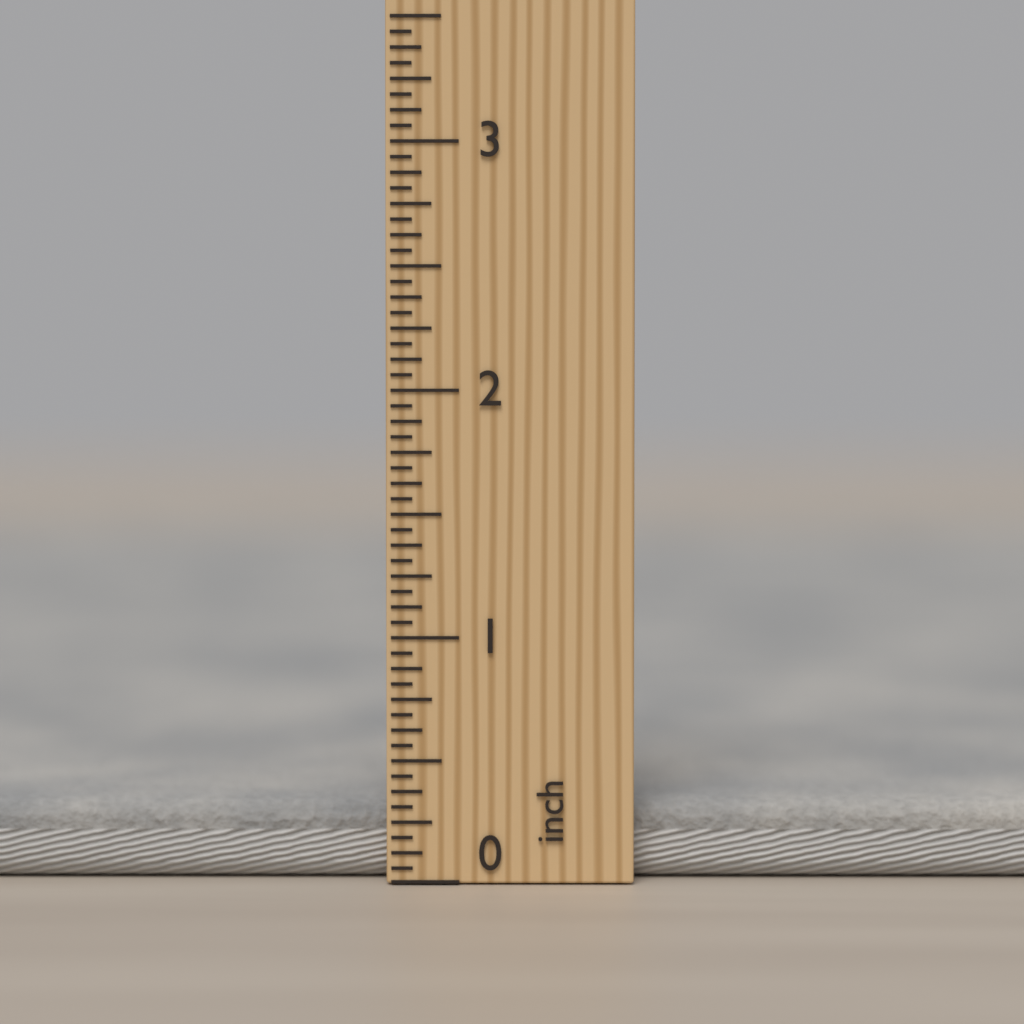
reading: 0.3125 inch
